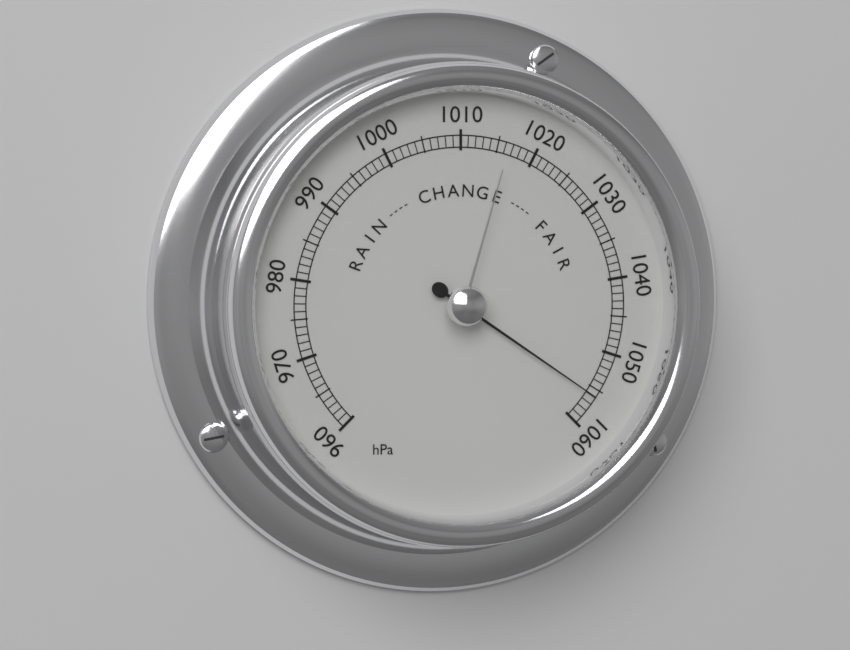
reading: 1056 hPa
